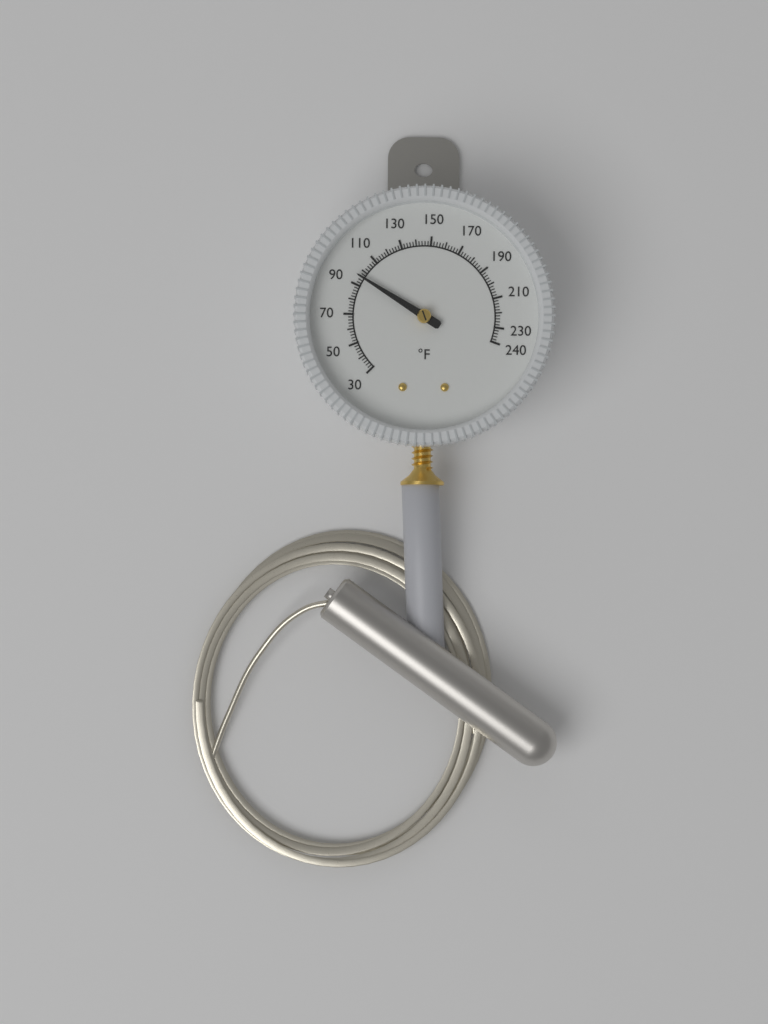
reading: 96 °F
